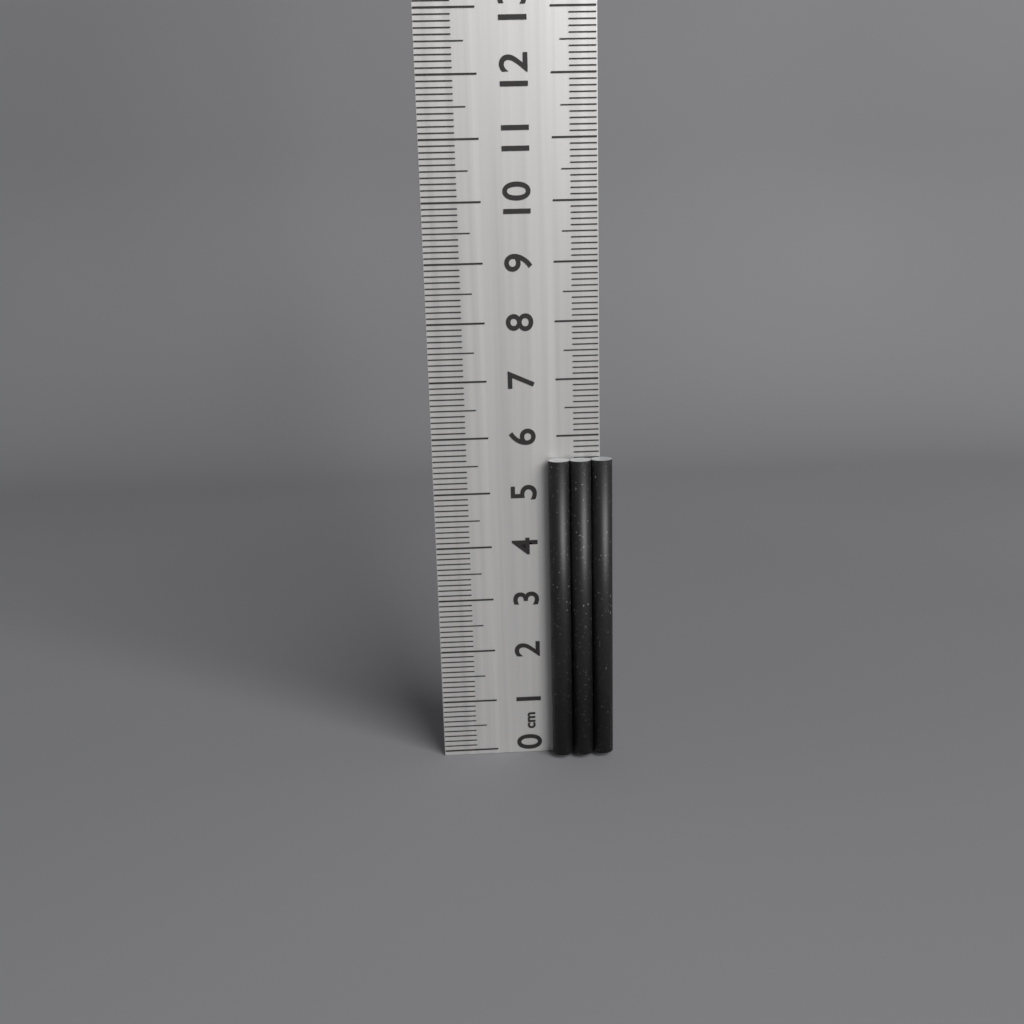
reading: 5.6 cm
